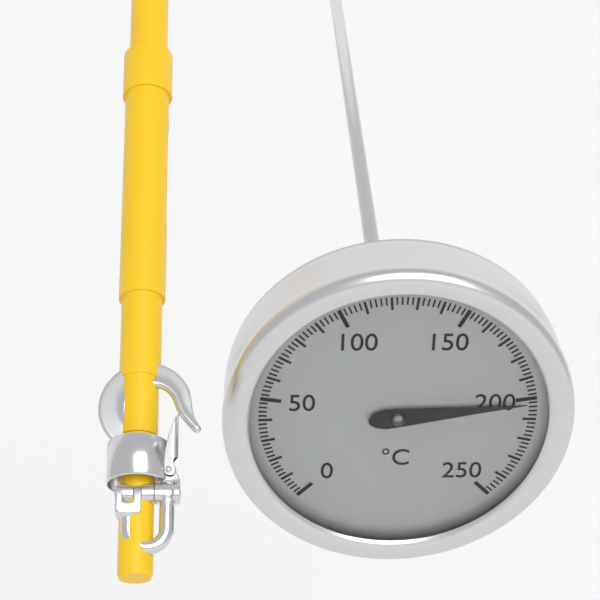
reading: 202 °C
